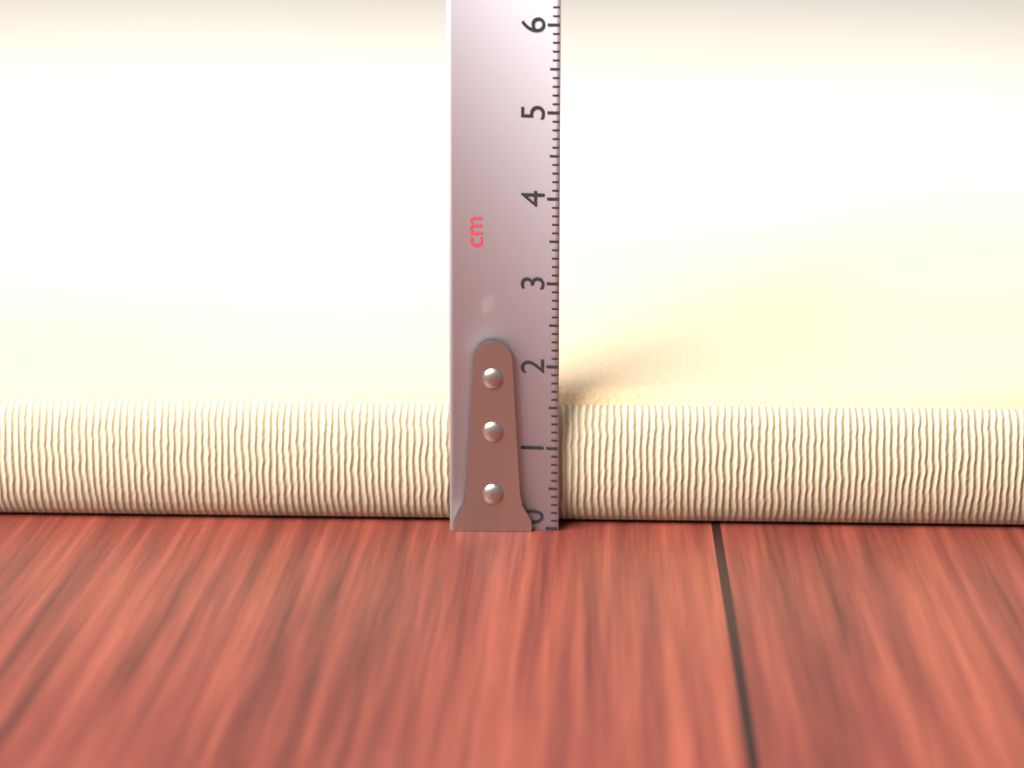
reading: 1.6 cm
